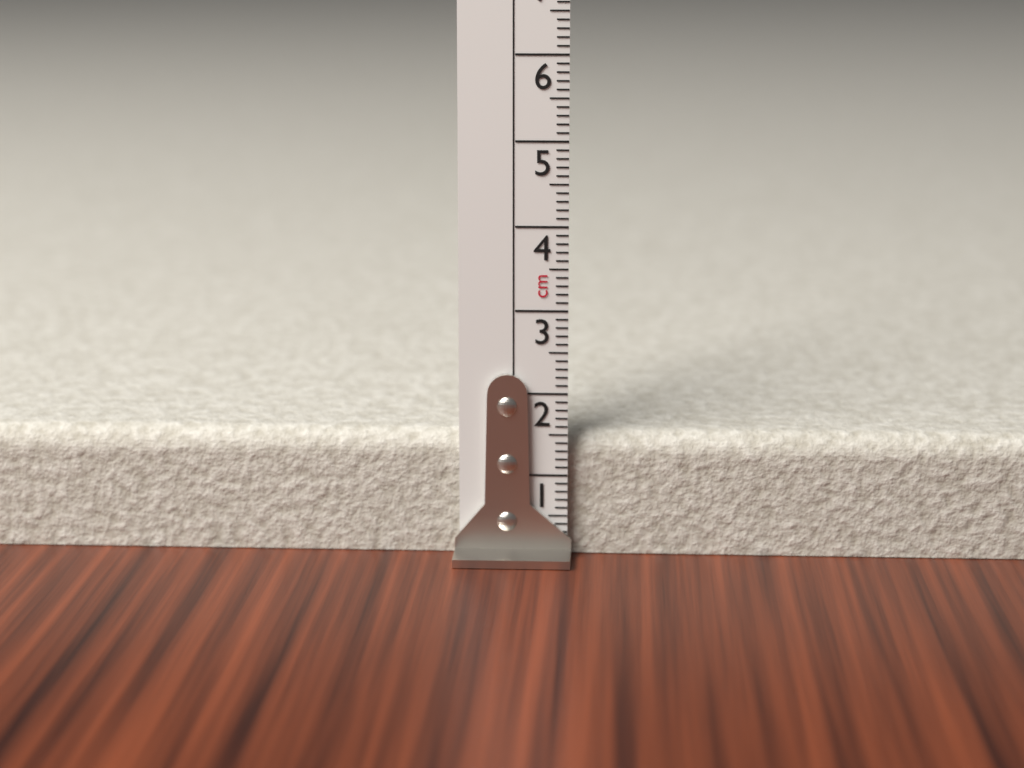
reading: 1.5 cm
